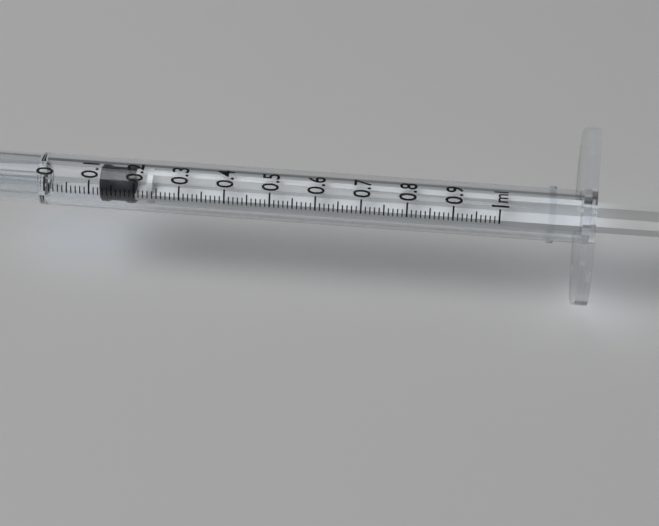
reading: 0.12 ml
